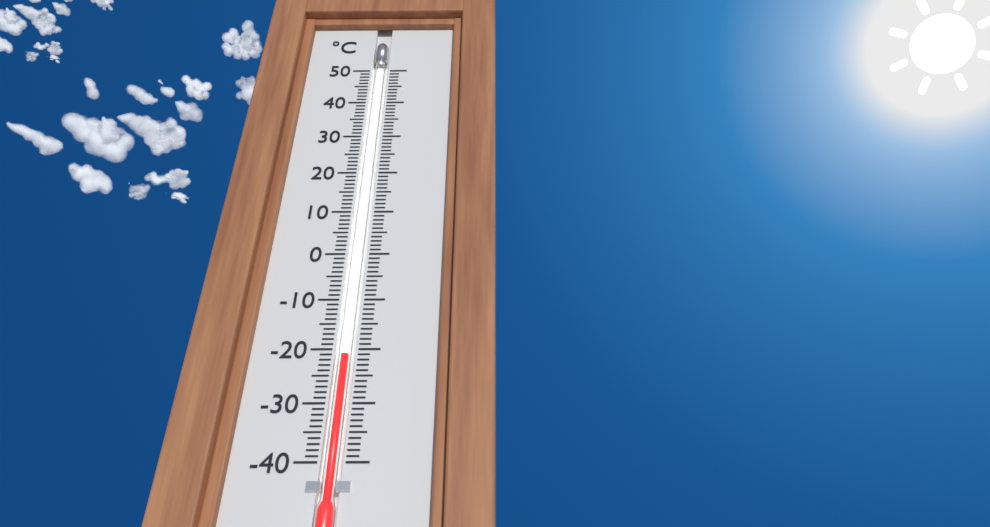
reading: -21 °C
